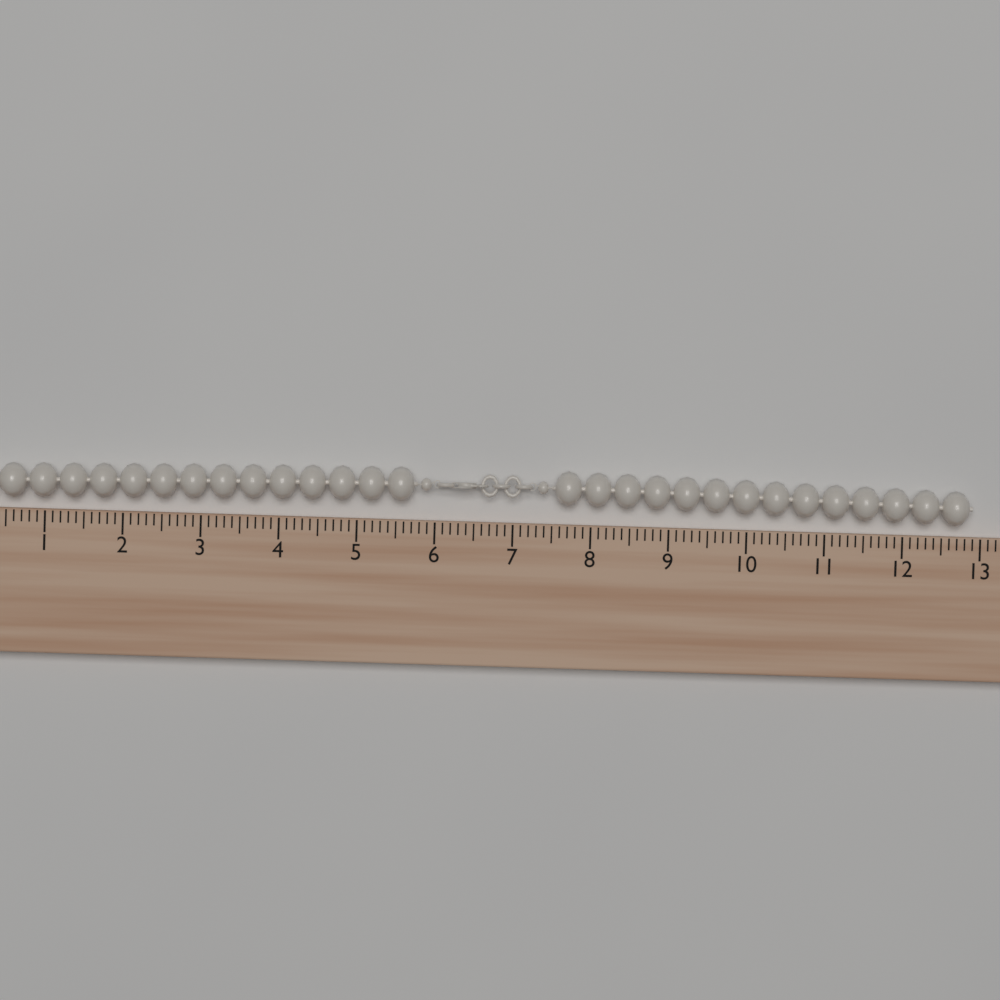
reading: 12.9 (no unit)
